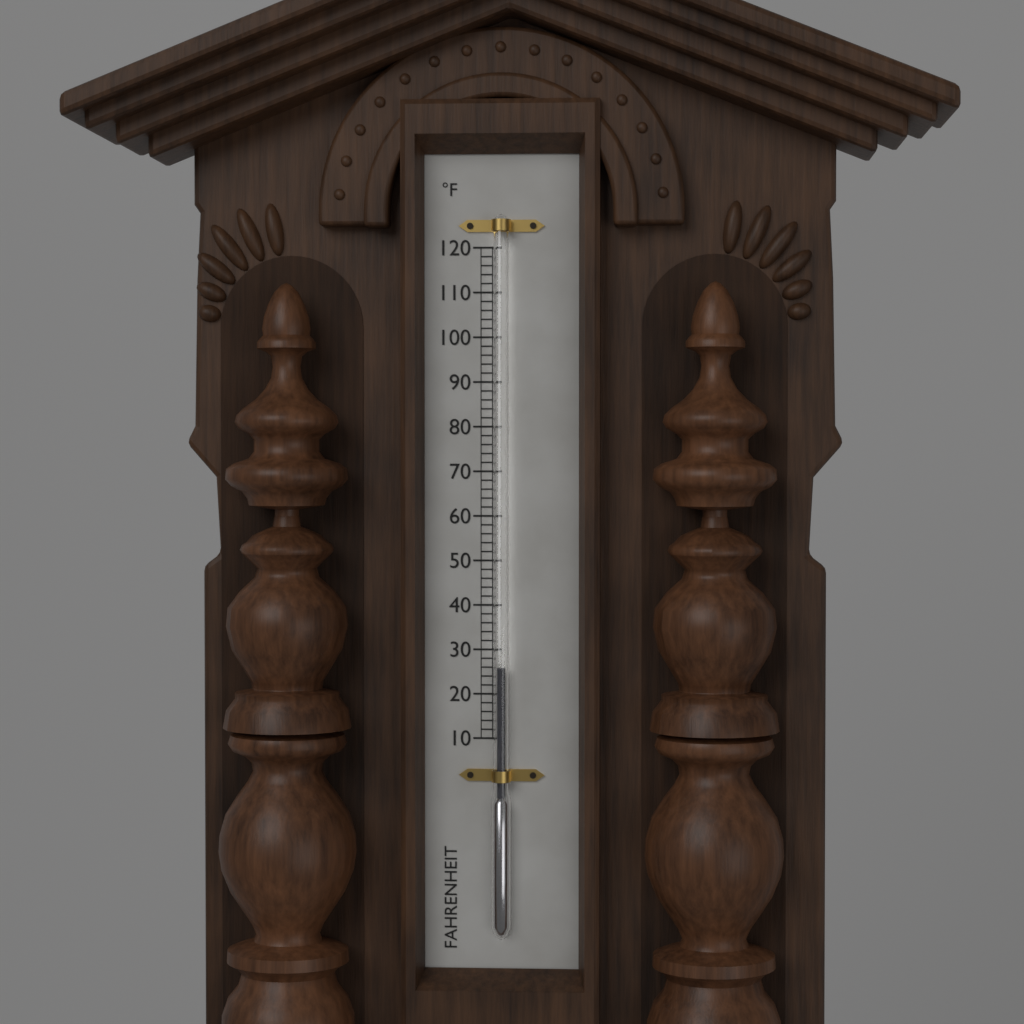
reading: 26 °F
